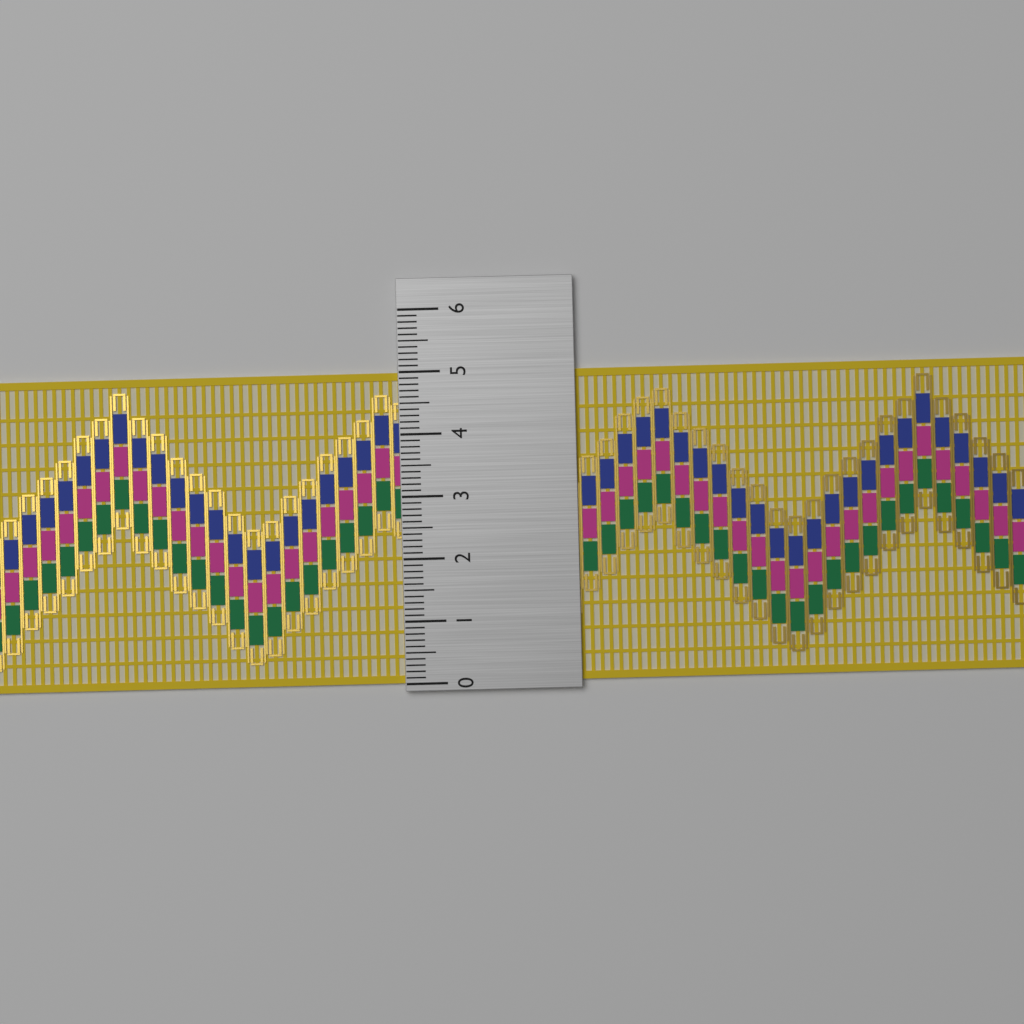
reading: 5.0 (no unit)
